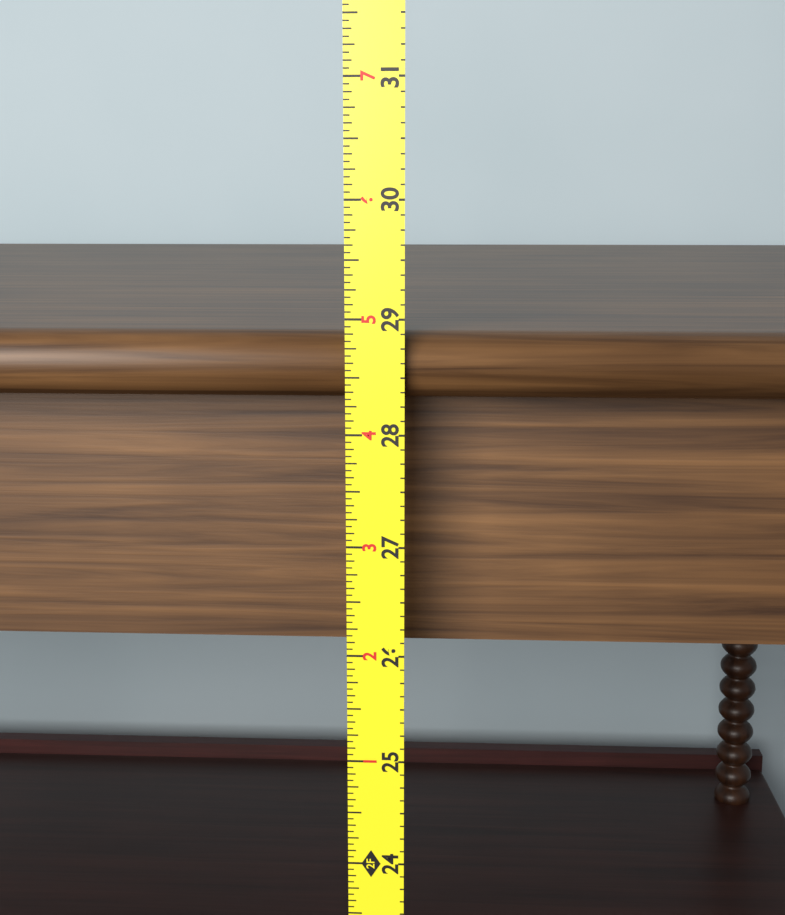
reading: 28.8750 in
